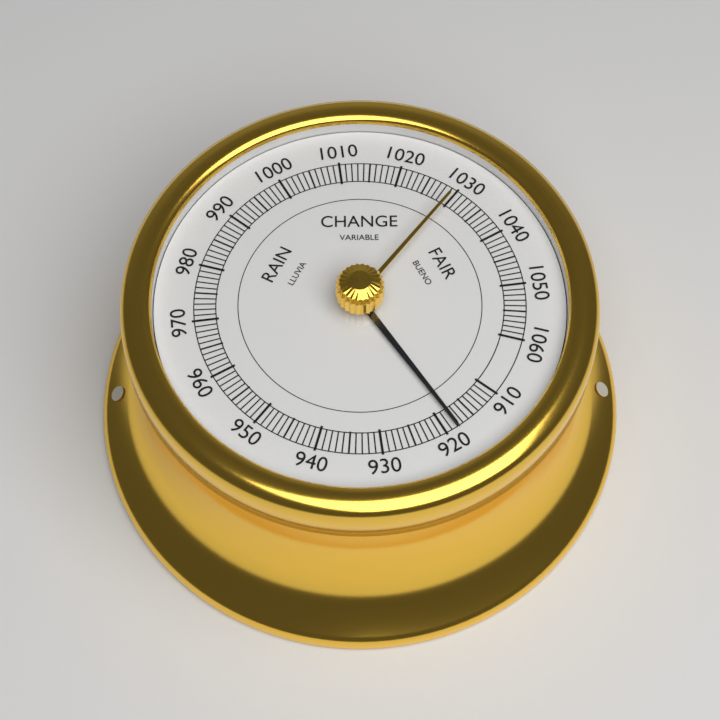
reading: 918 (no unit)
